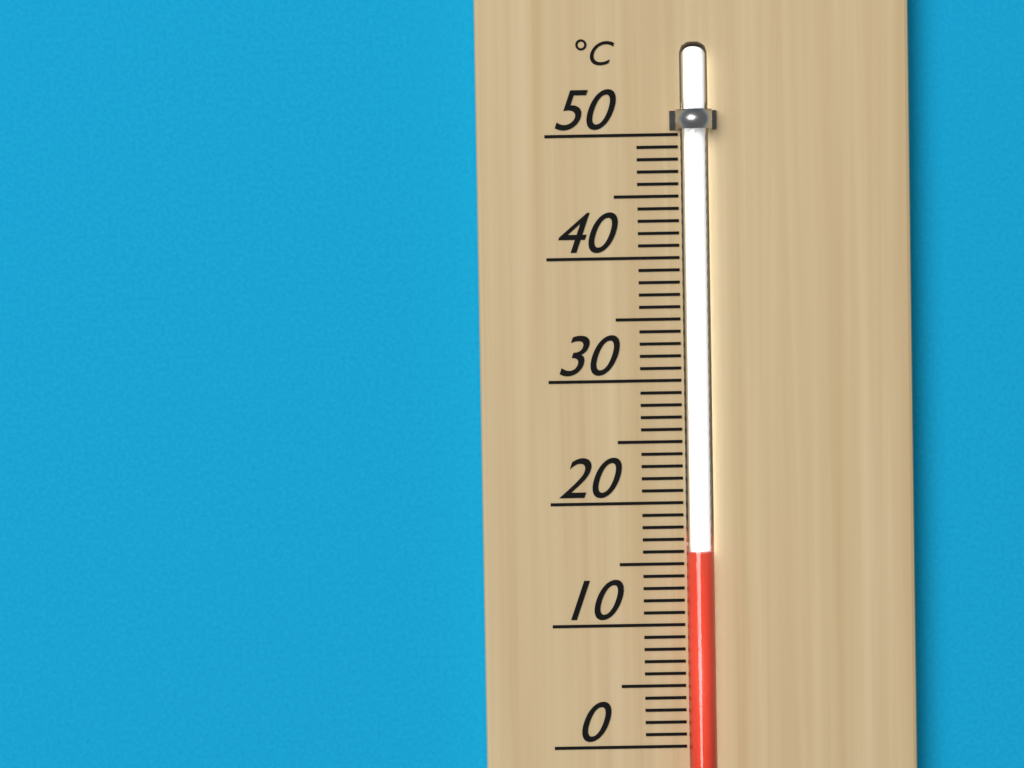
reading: 16 °C
